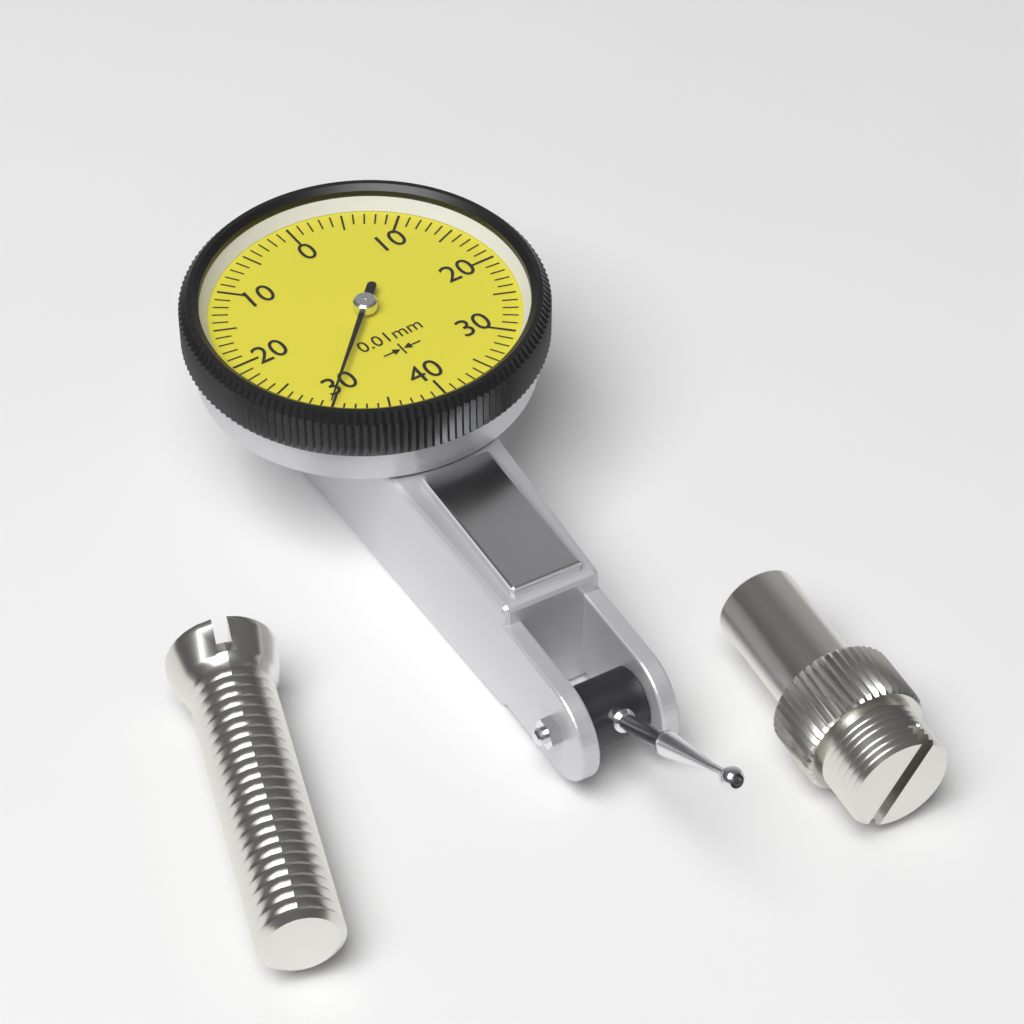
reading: 0.30 mm
